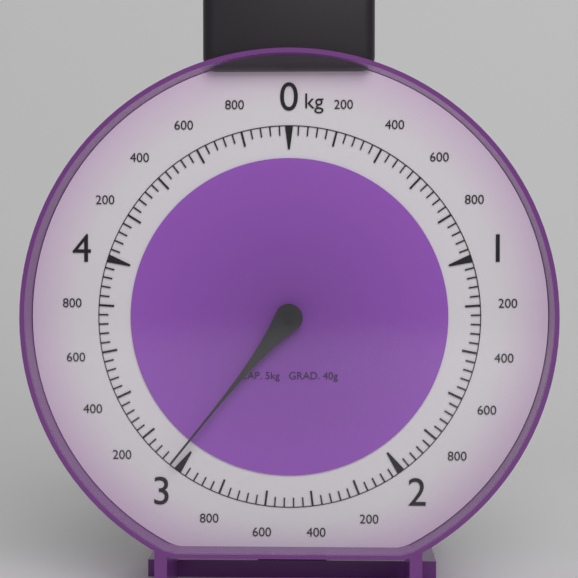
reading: 3.04 kg
